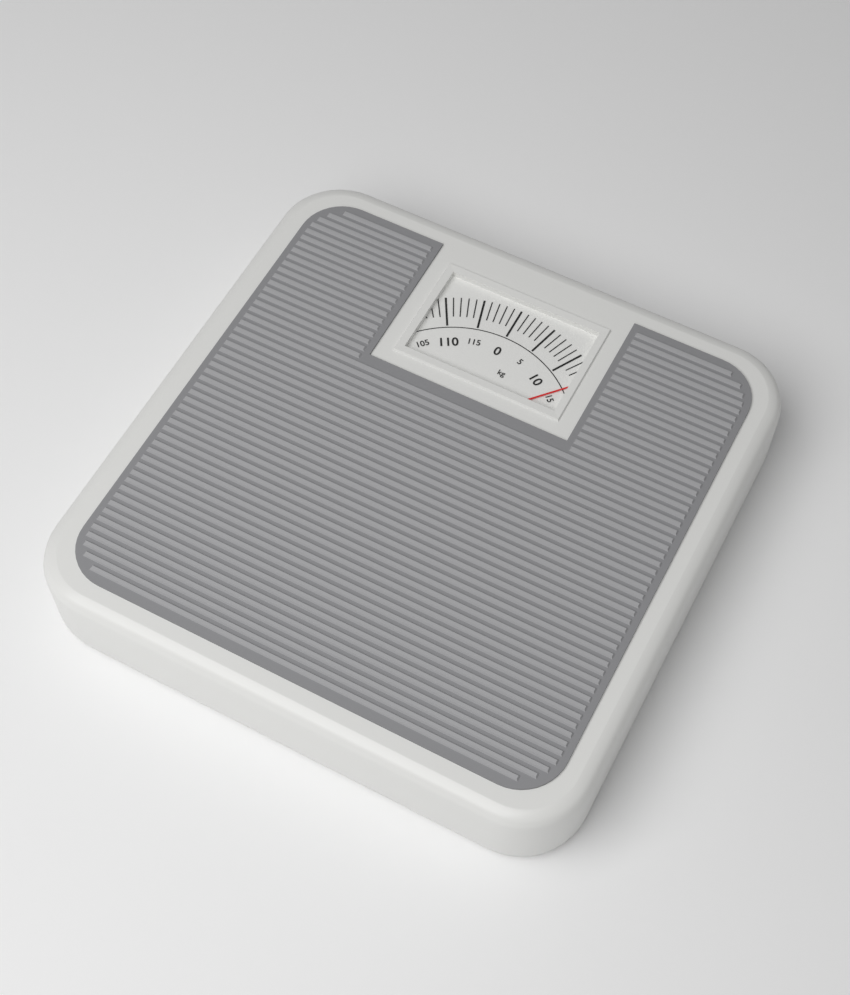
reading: 14 kg
